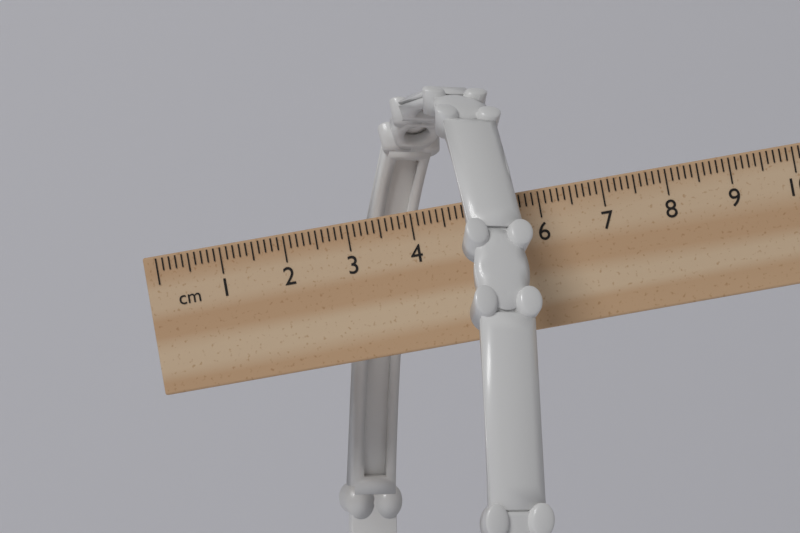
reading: 5.7 cm
